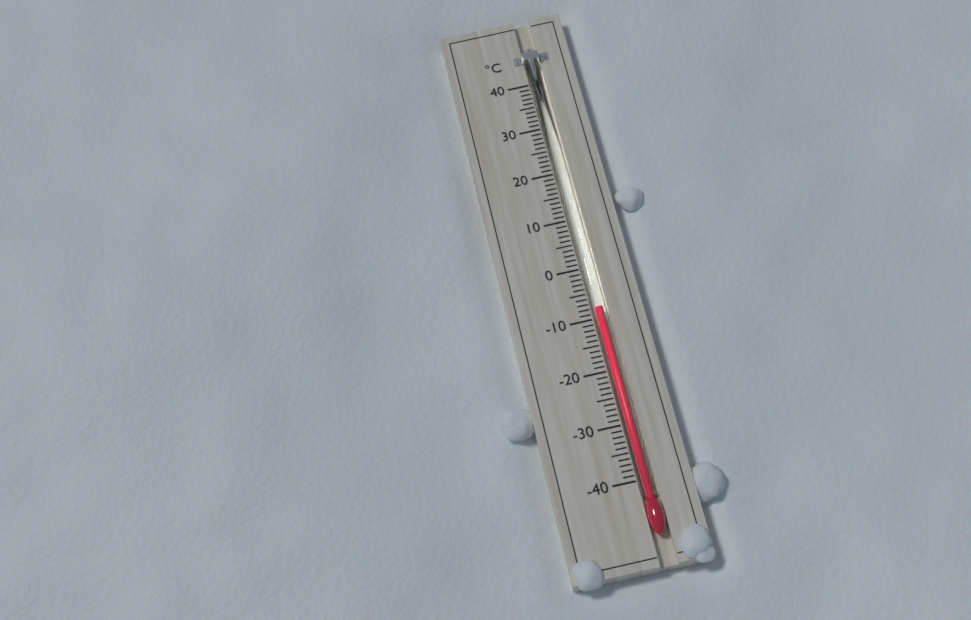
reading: -8 °C
